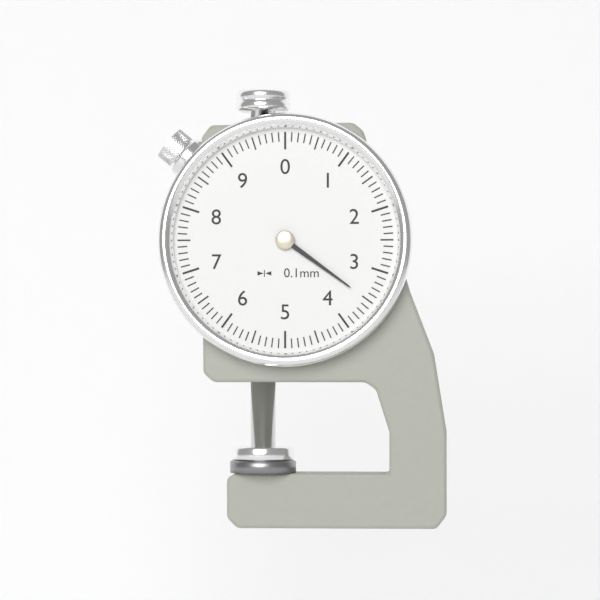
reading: 3.5 mm
